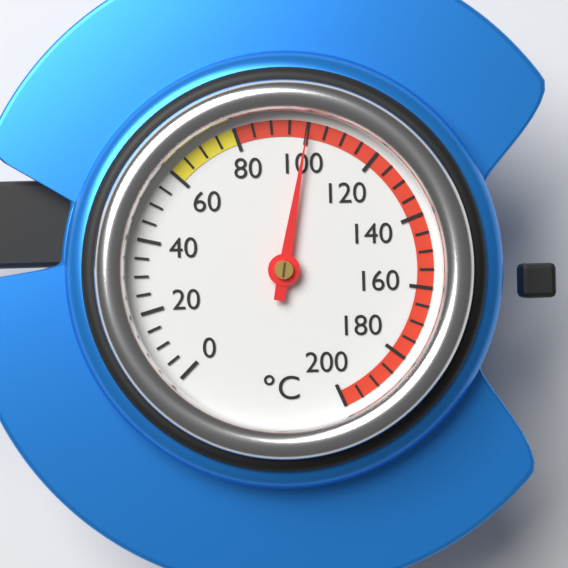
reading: 100 °C
